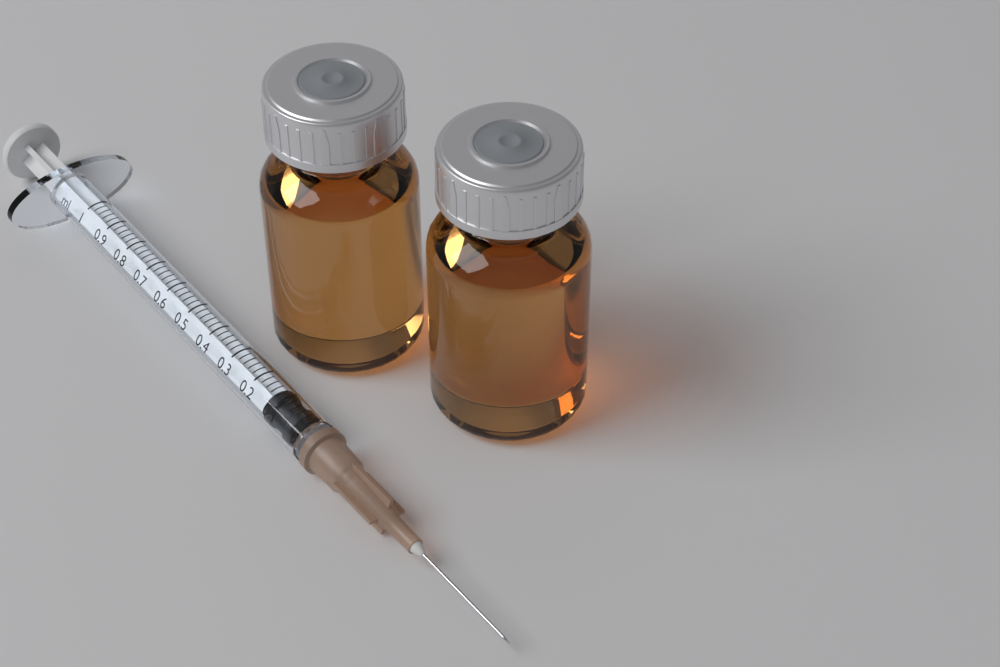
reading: 0.02 ml
